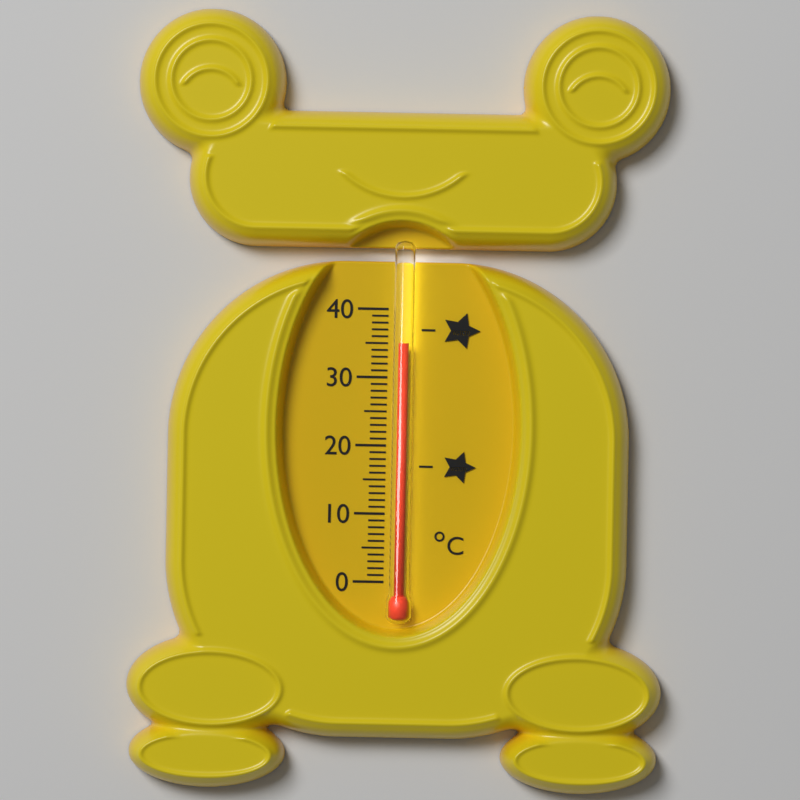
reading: 35 °C
